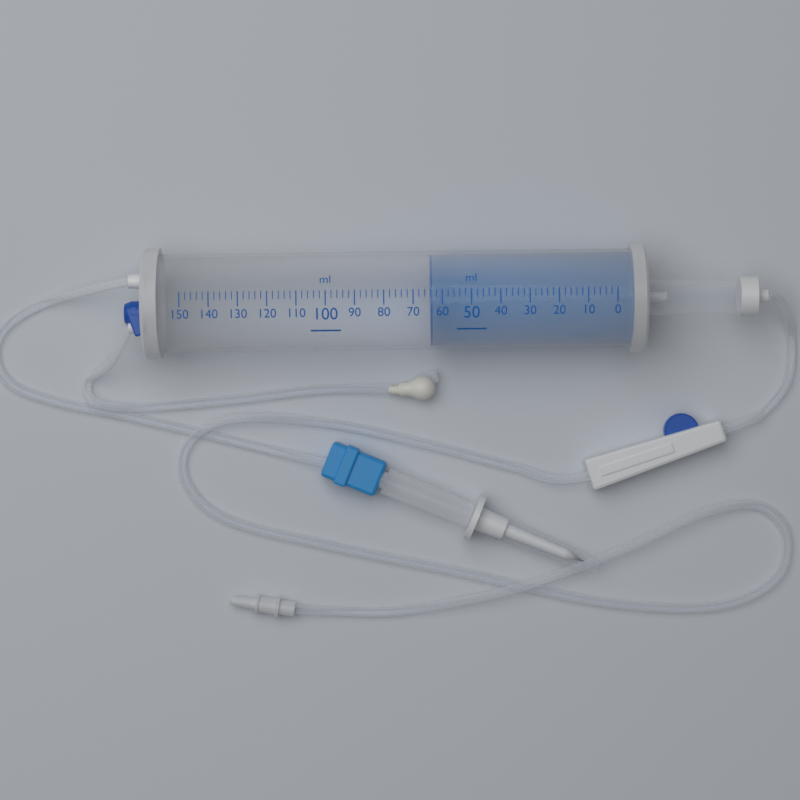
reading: 64 ml
